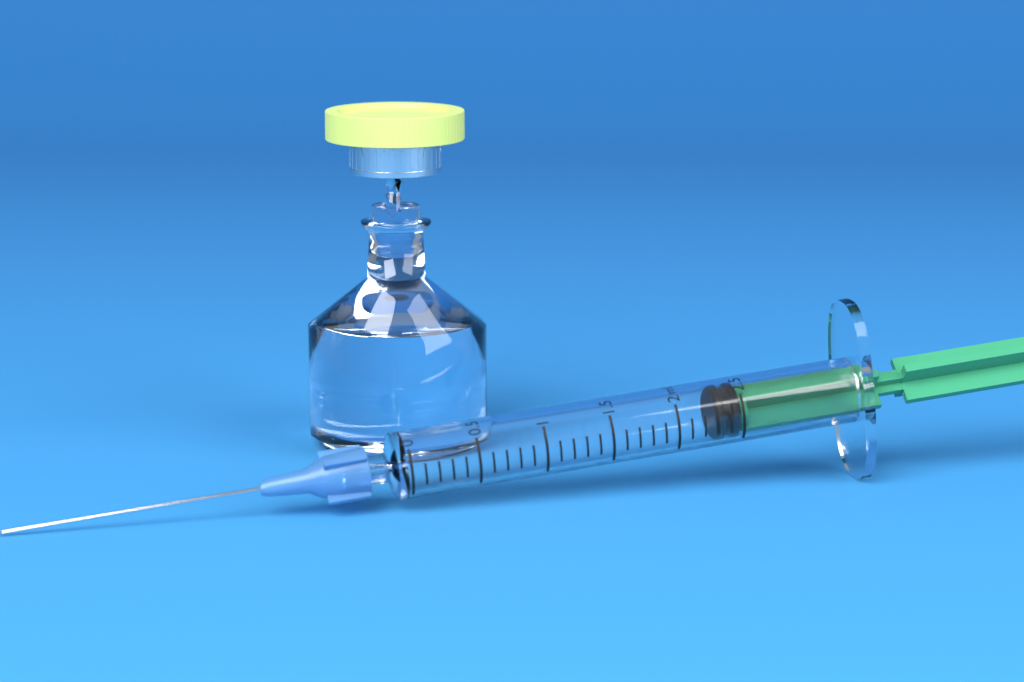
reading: 2.3 ml
